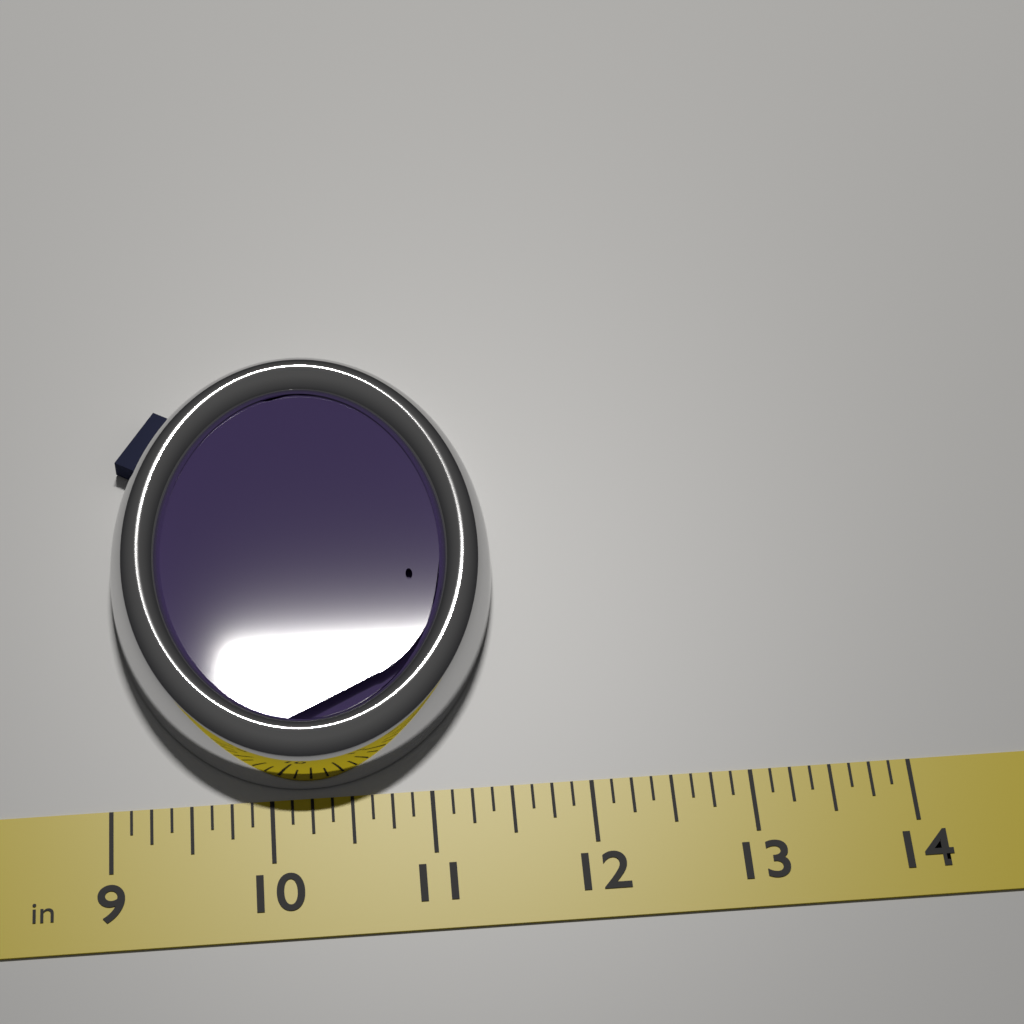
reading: 11.500 in
